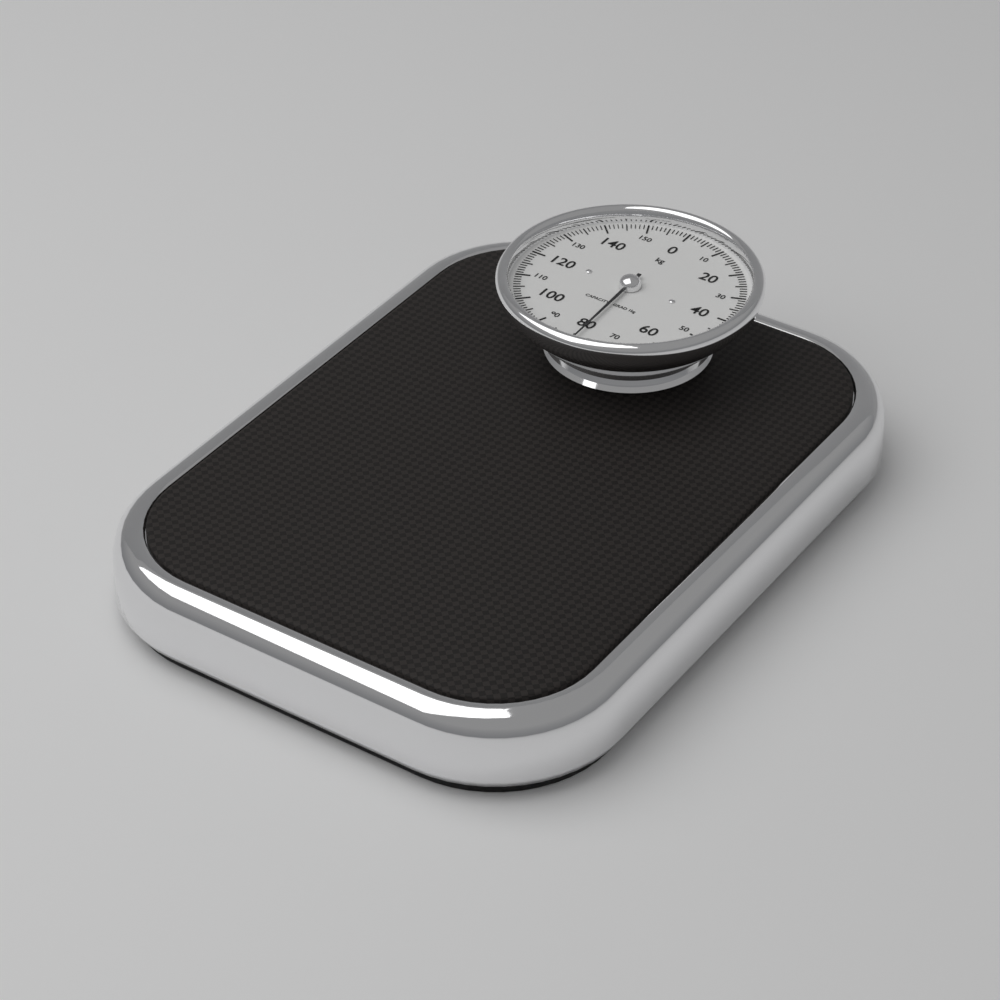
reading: 79 kg
